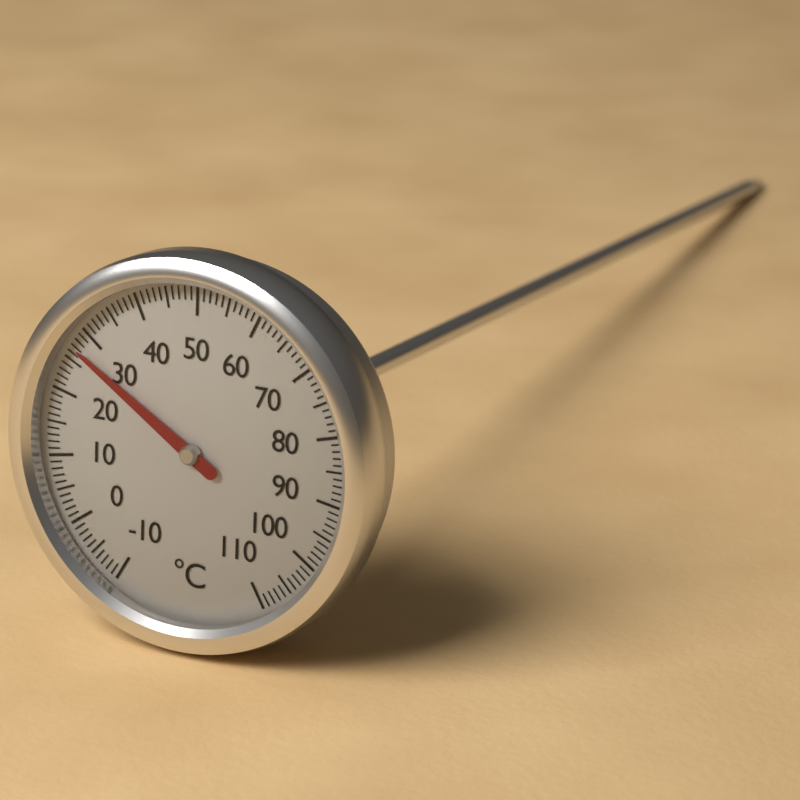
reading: 27 °C
